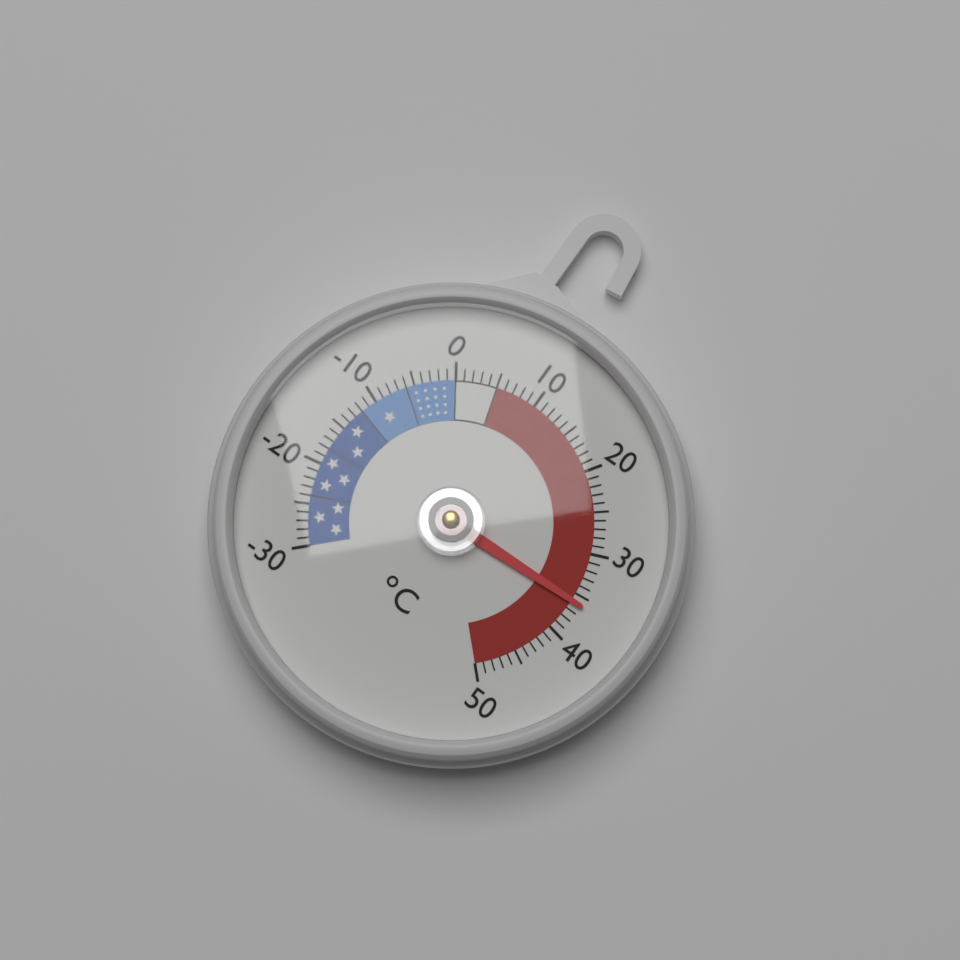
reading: 36 °C
